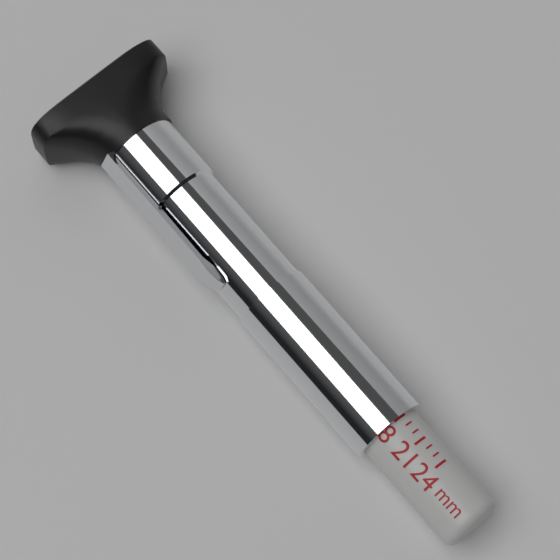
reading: 18 mm
